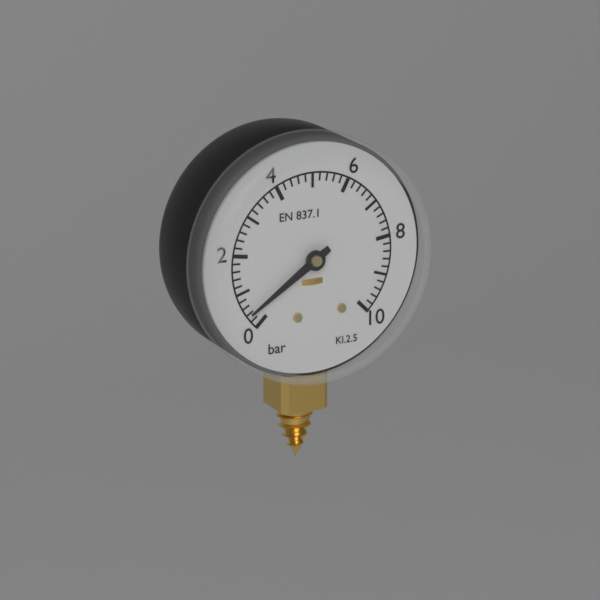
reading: 0.4 bar
